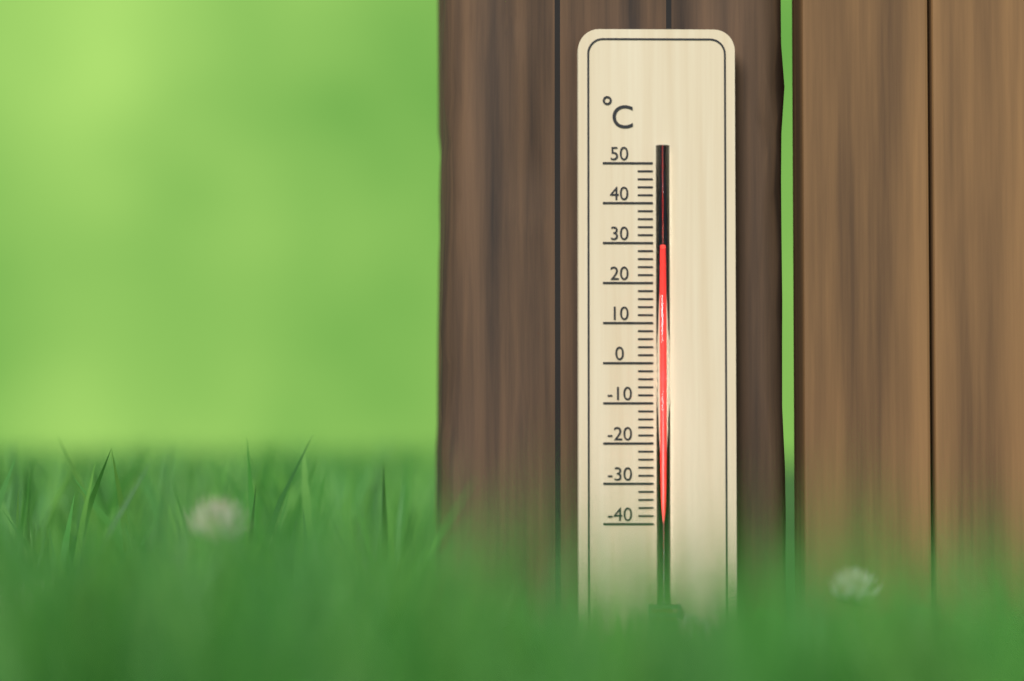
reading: 28 °C
